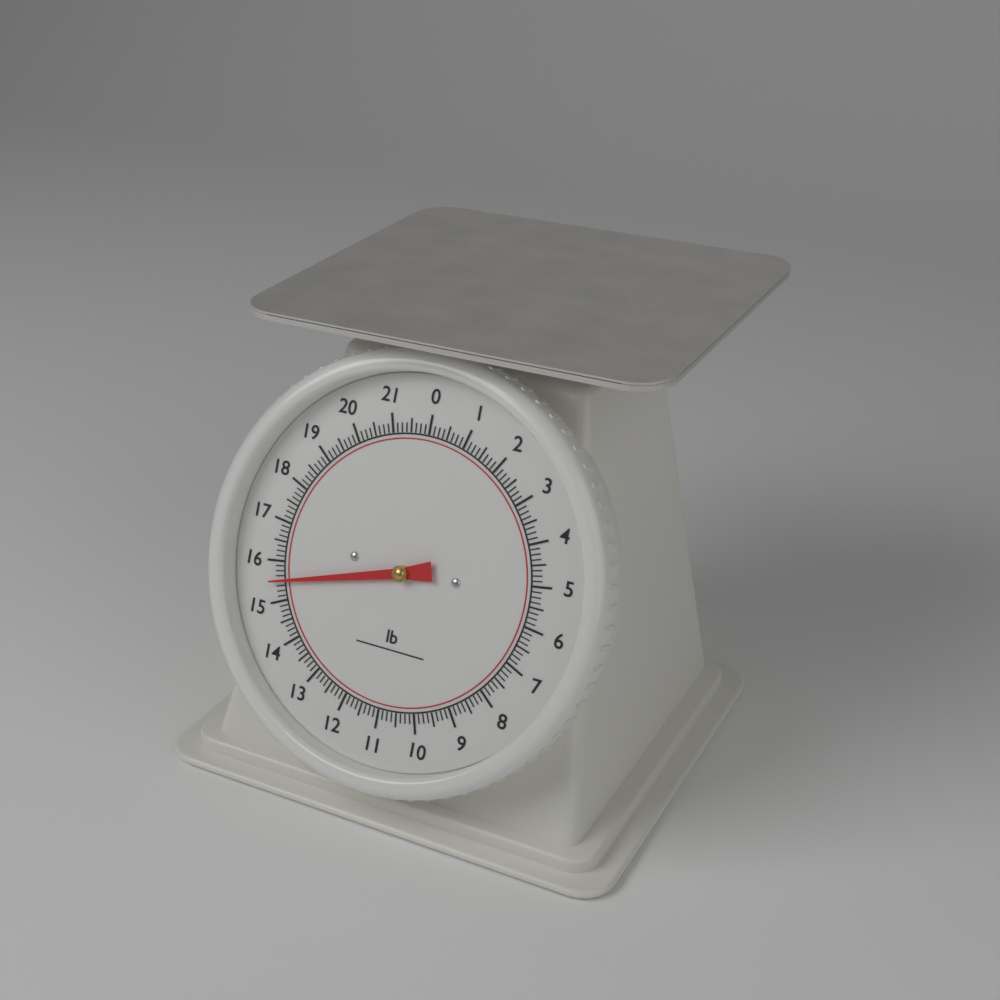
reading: 15.500 lb
